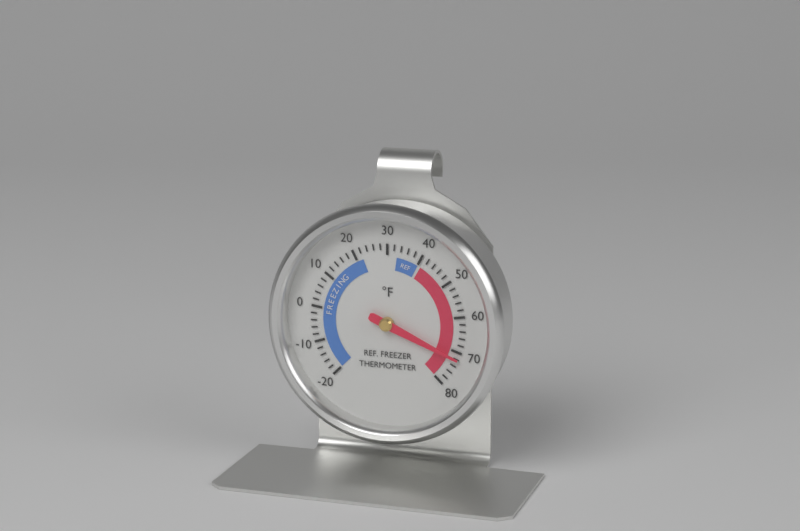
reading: 72 °F
